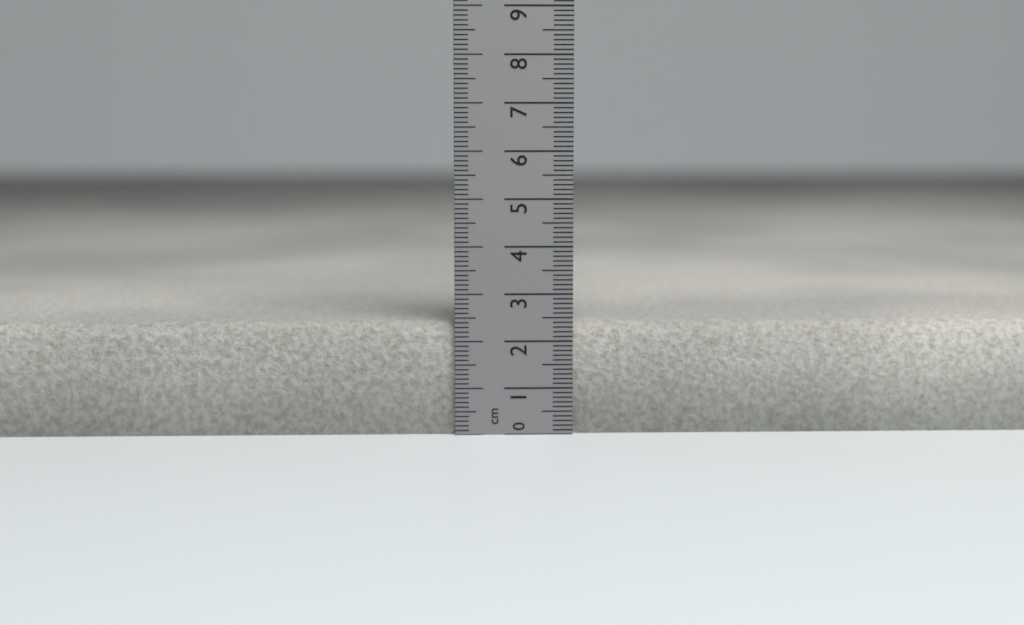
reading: 2.4 cm
